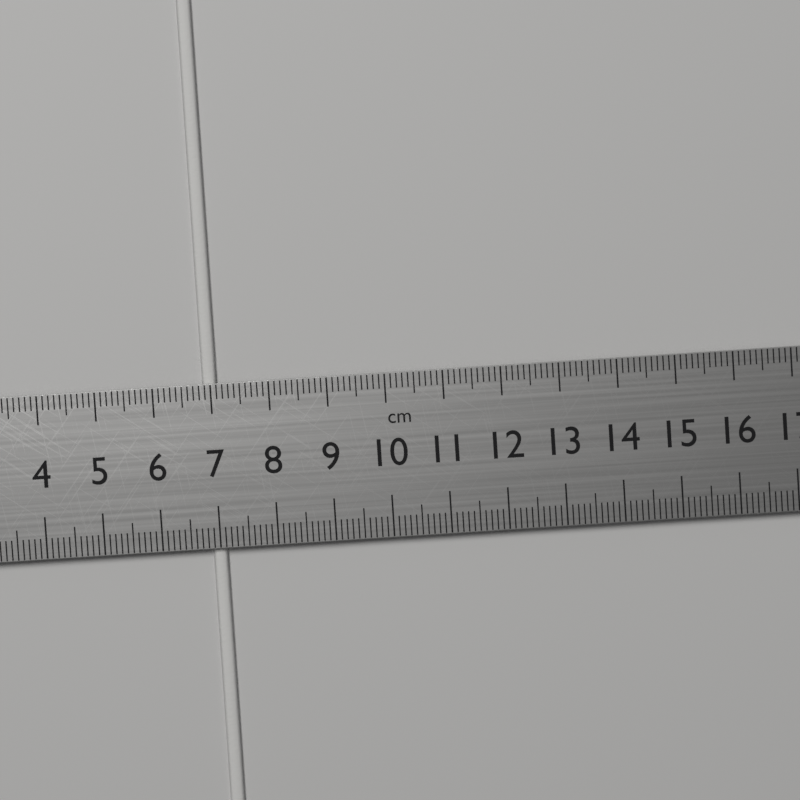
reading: 7.1 cm
